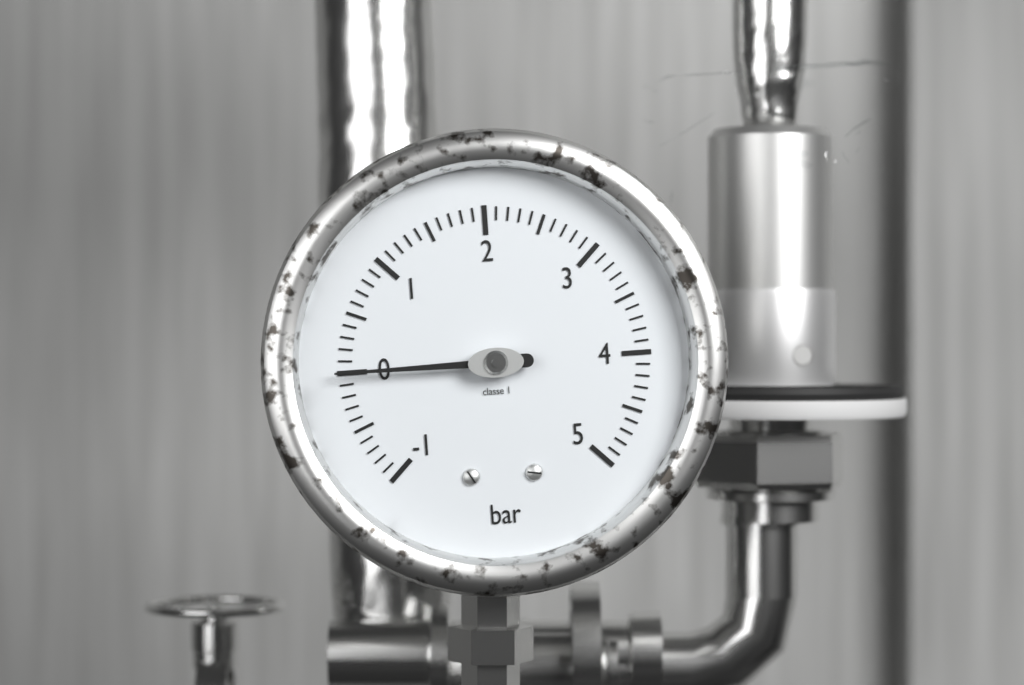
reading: 0.0 bar
